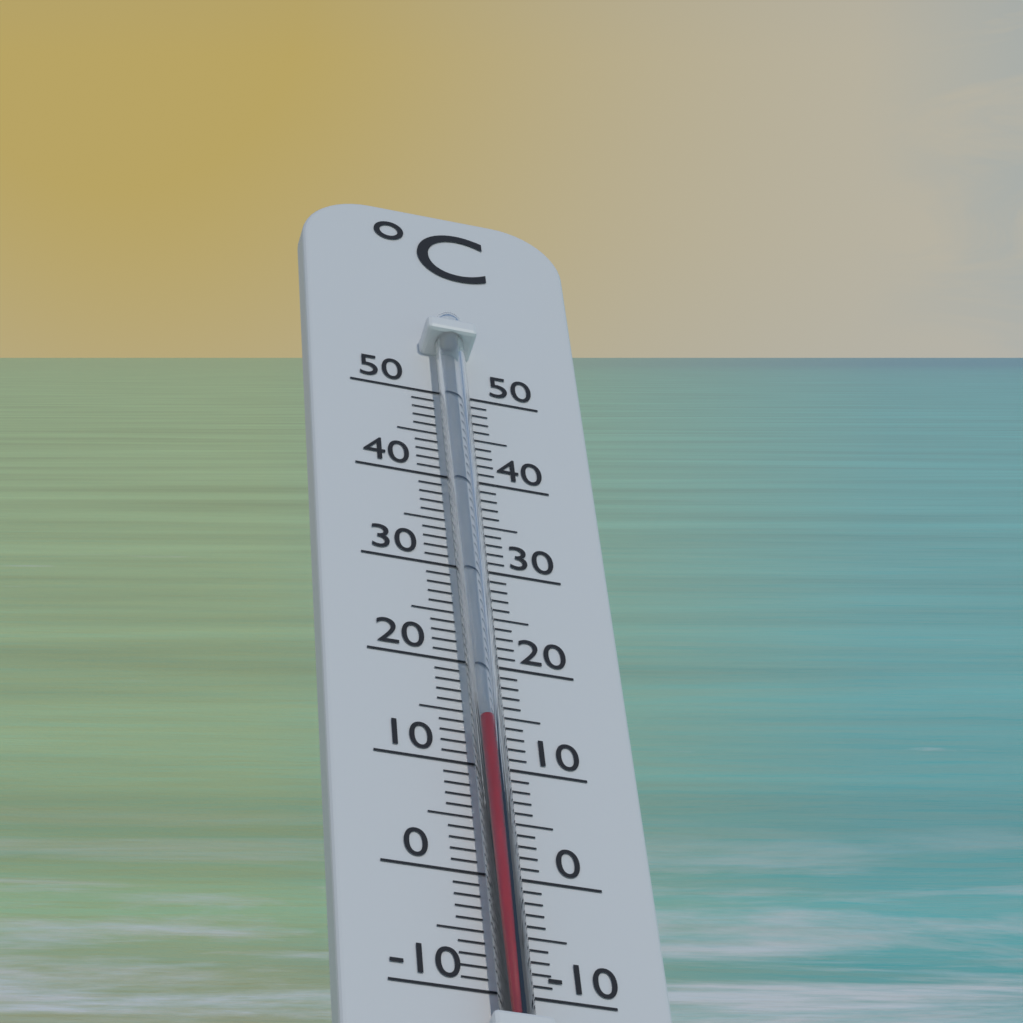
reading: 13 °C
